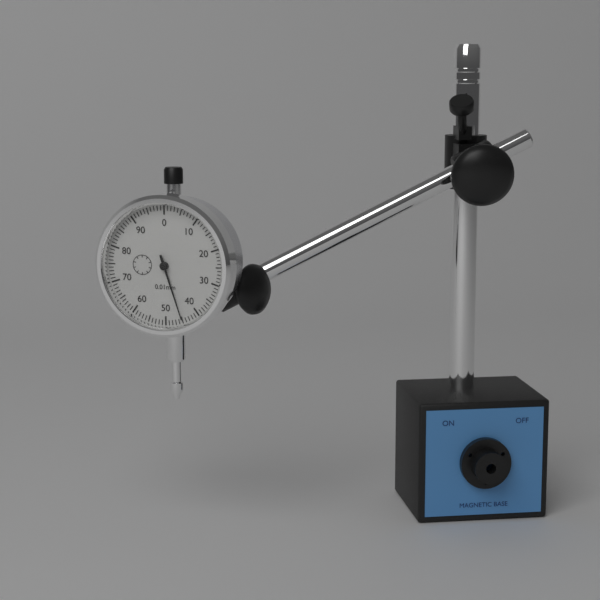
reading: 0.45 mm
